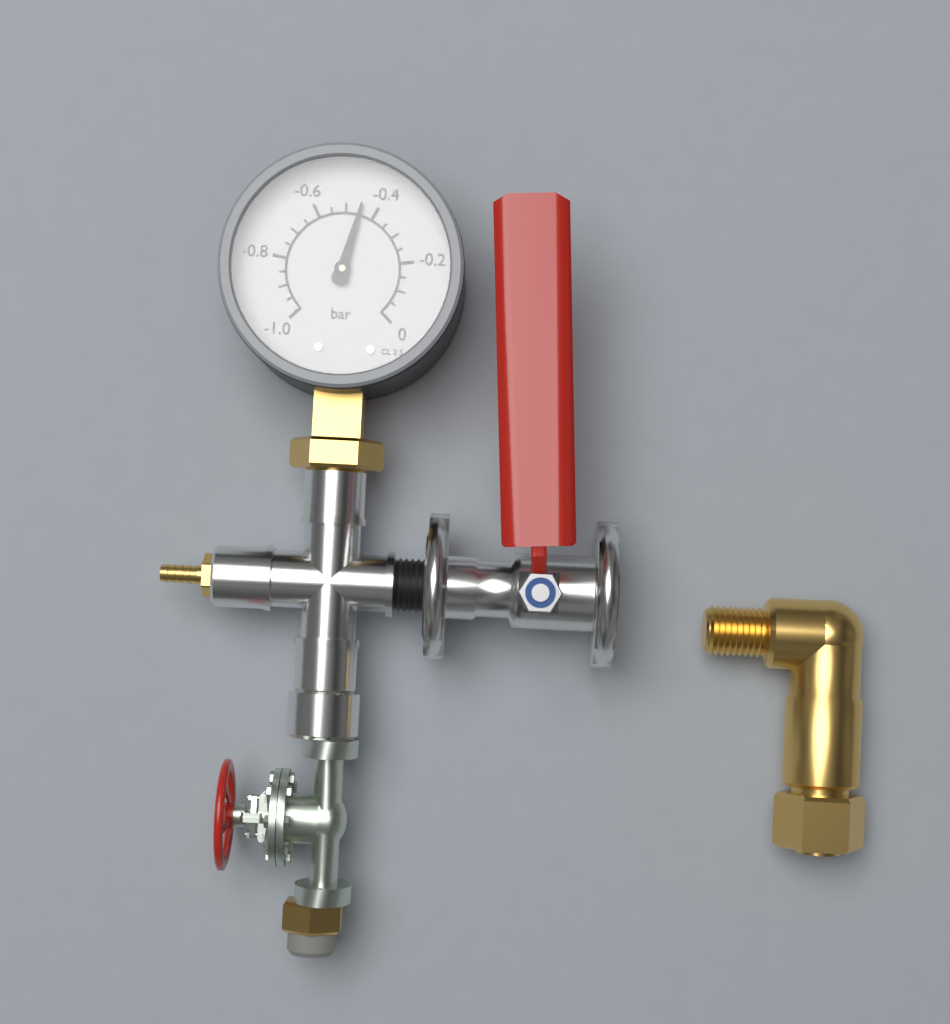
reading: -0.45 bar
